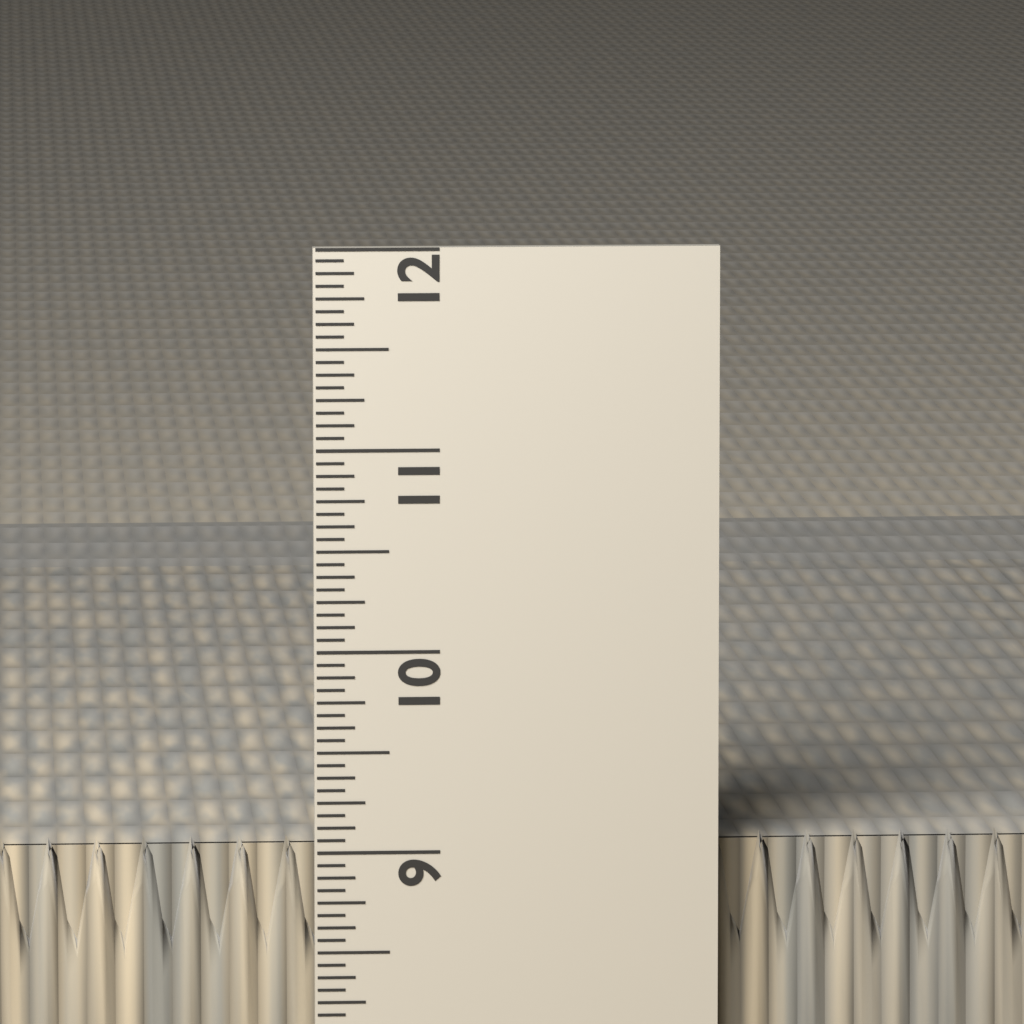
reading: 9.0625 in
